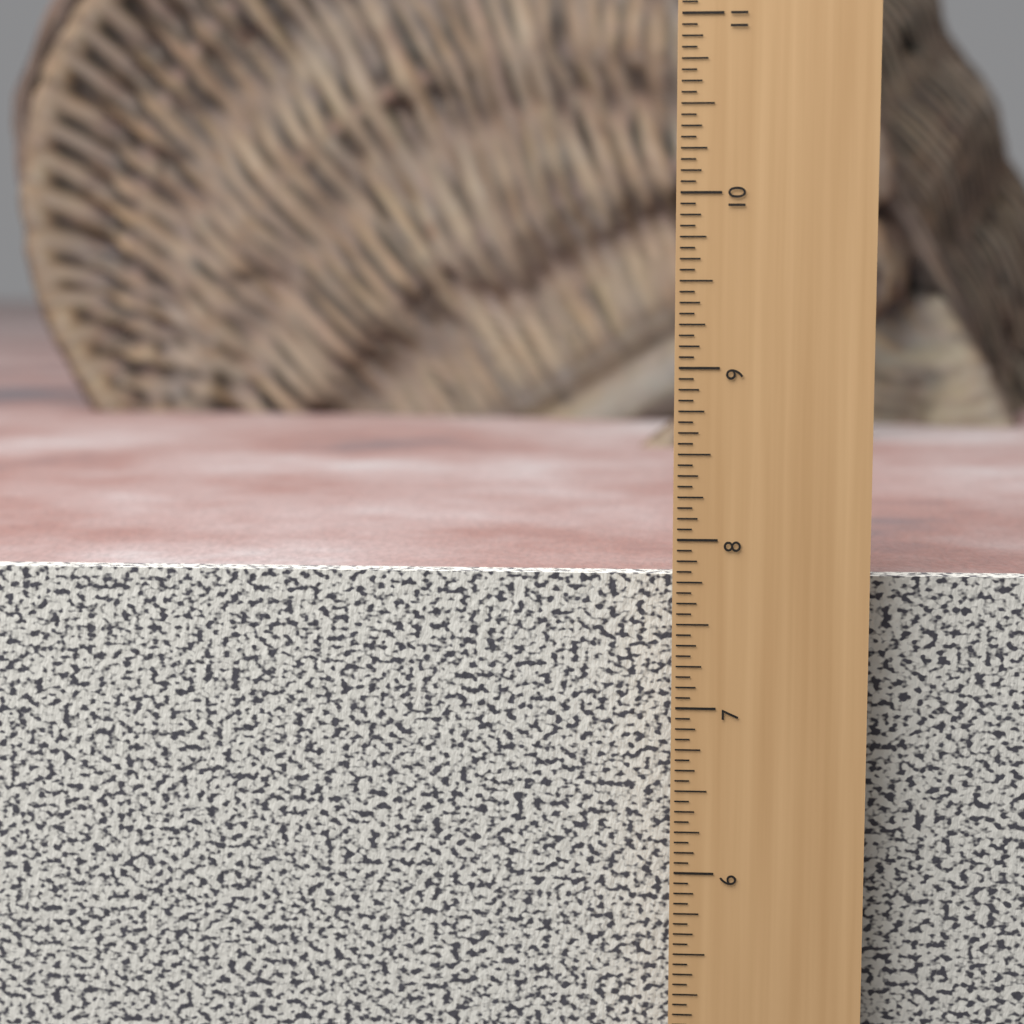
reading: 7.7500 in
